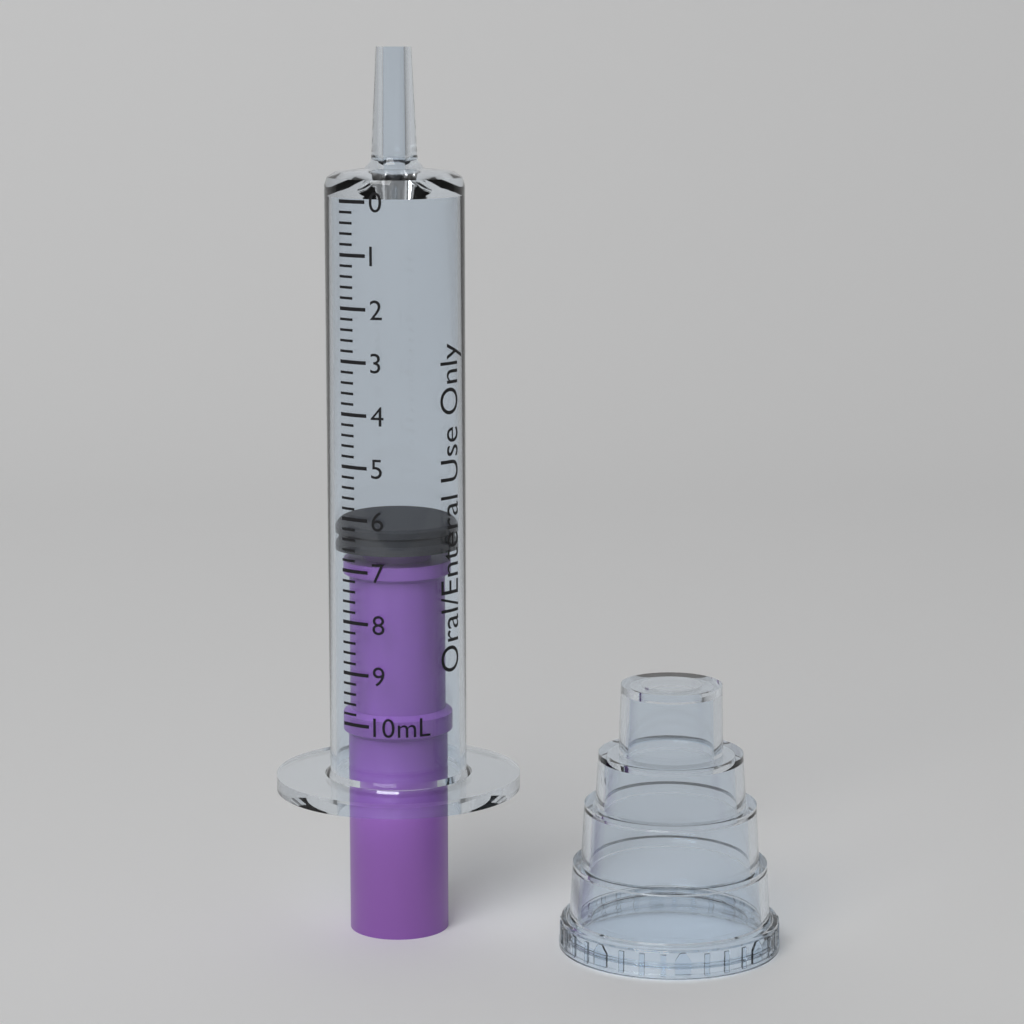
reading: 6.2 mL
